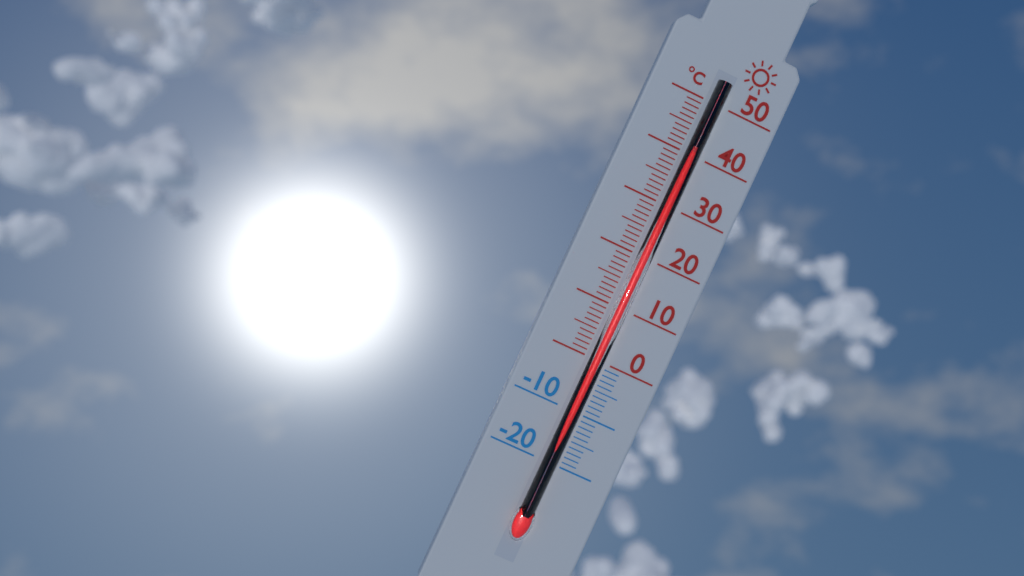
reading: 40 °C
